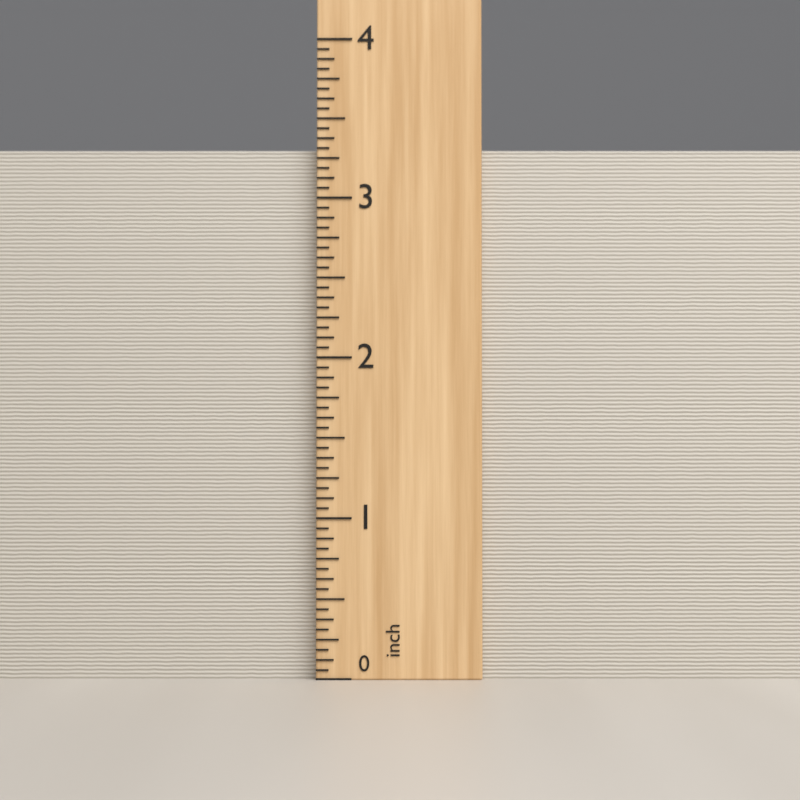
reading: 3.3125 inch
